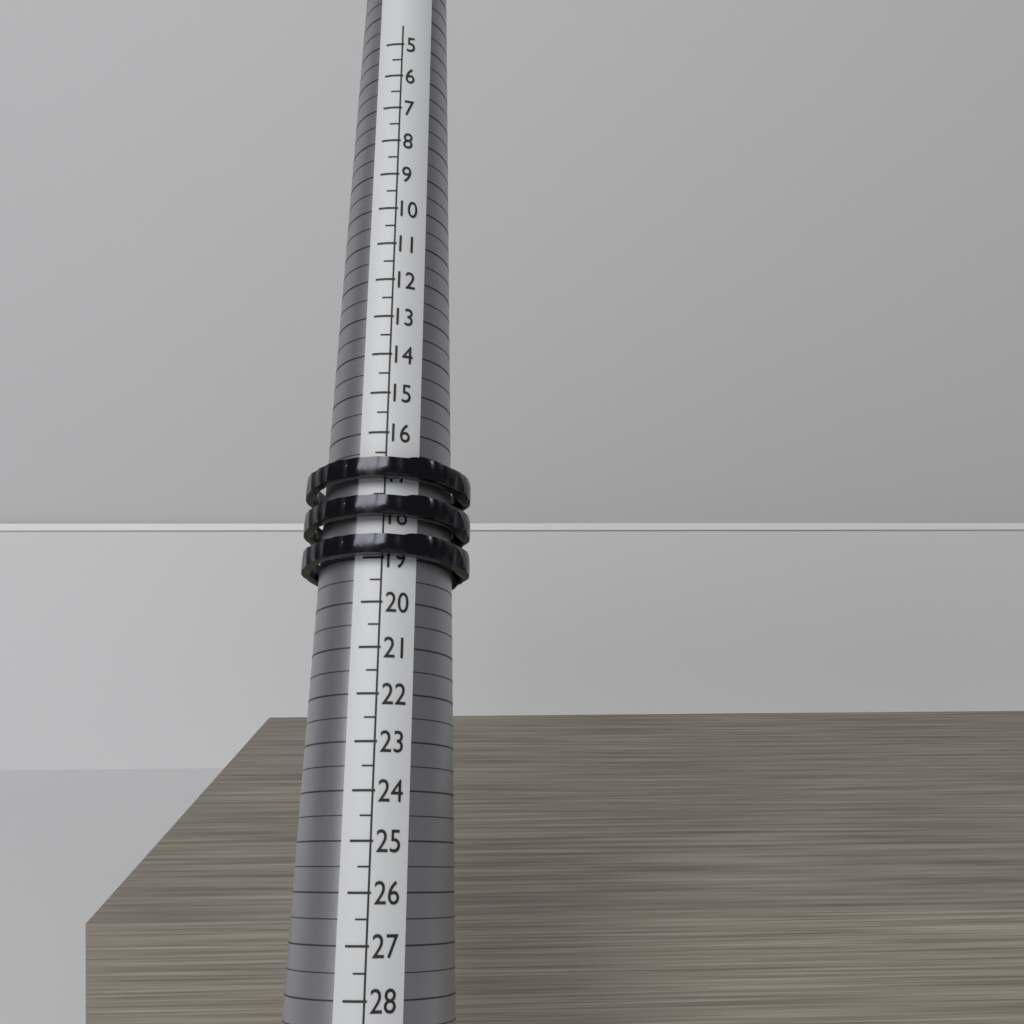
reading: 19.0 (no unit)
